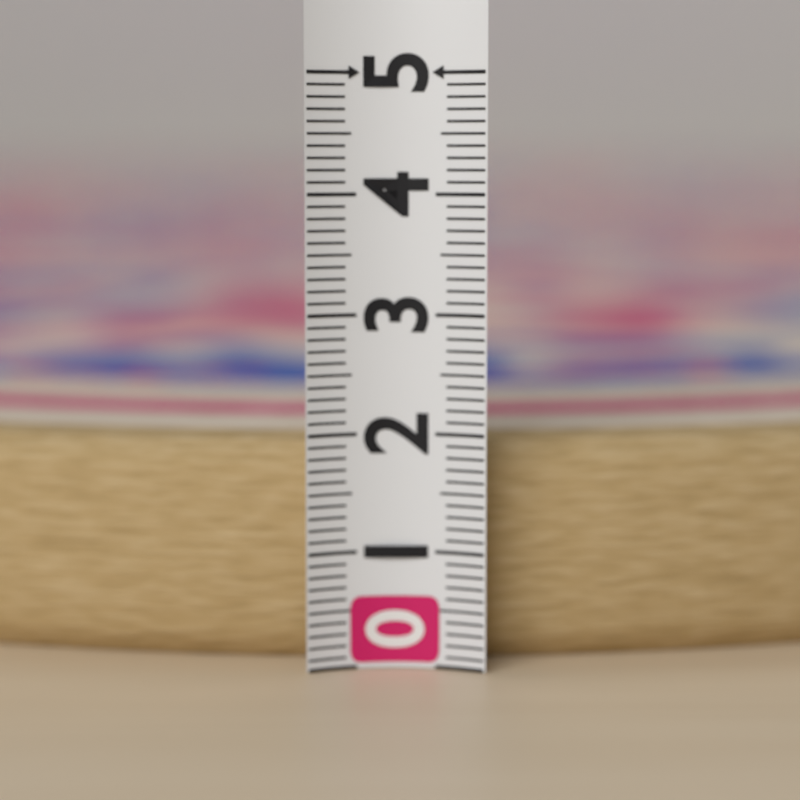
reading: 1.9 (no unit)
